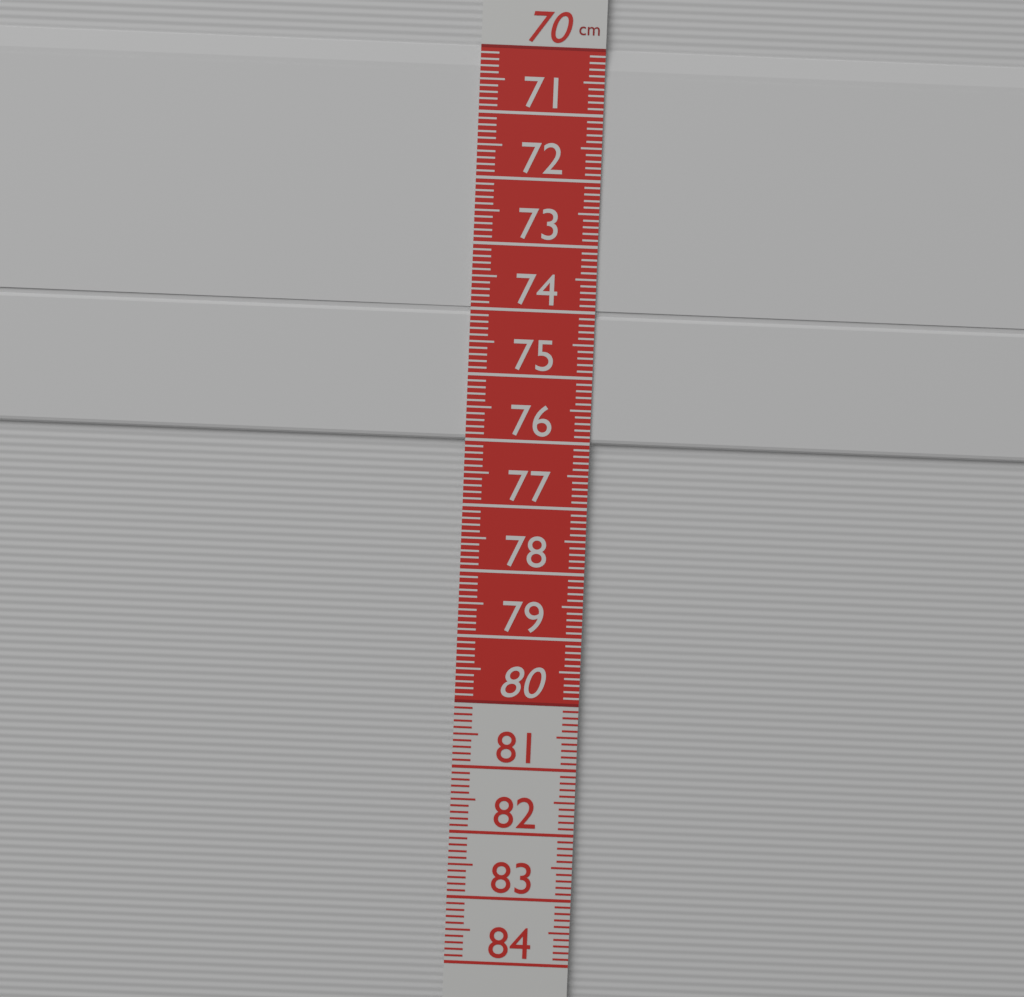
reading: 76.0 cm
